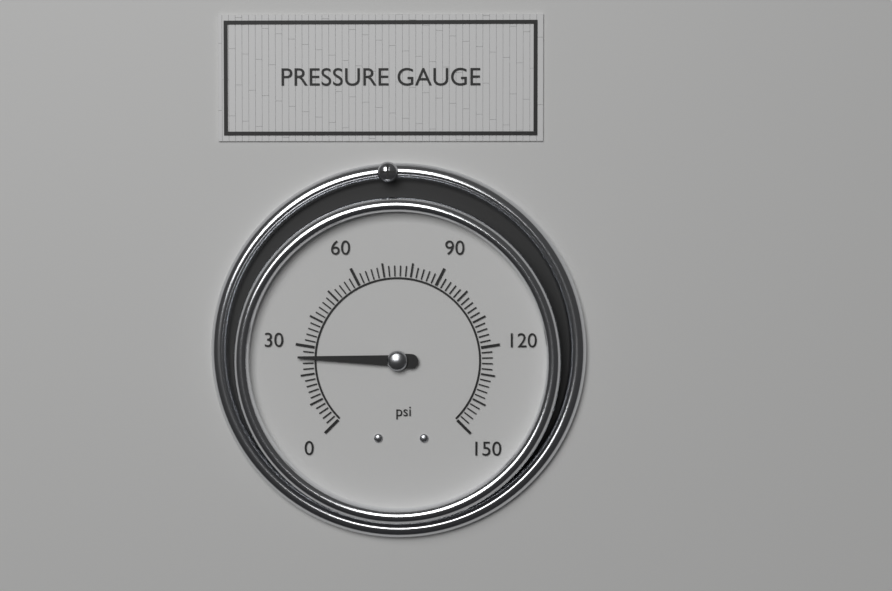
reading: 26 psi
